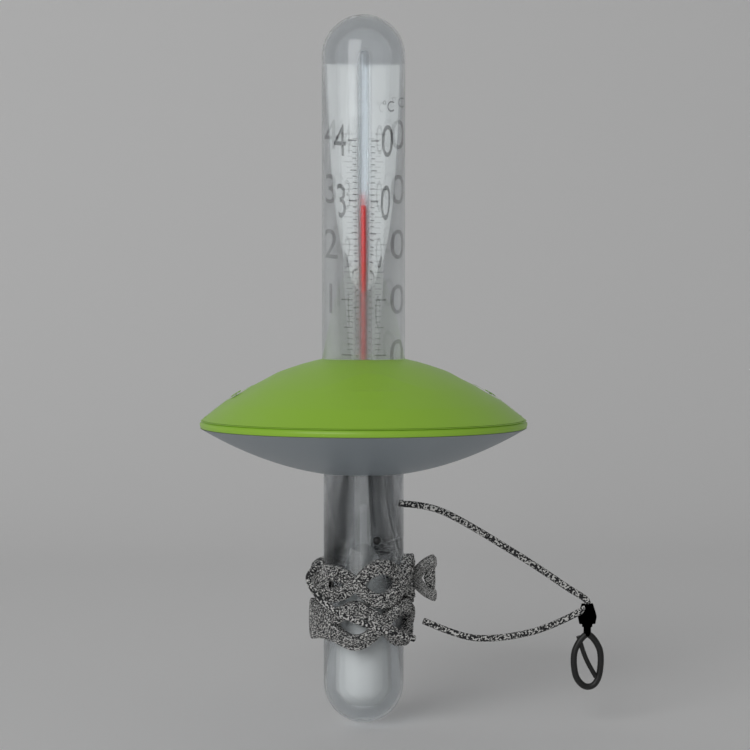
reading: 29 °C
